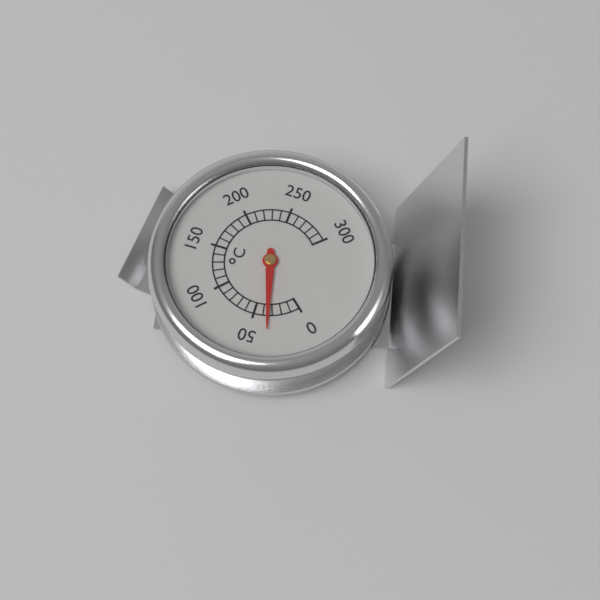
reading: 35 °C
